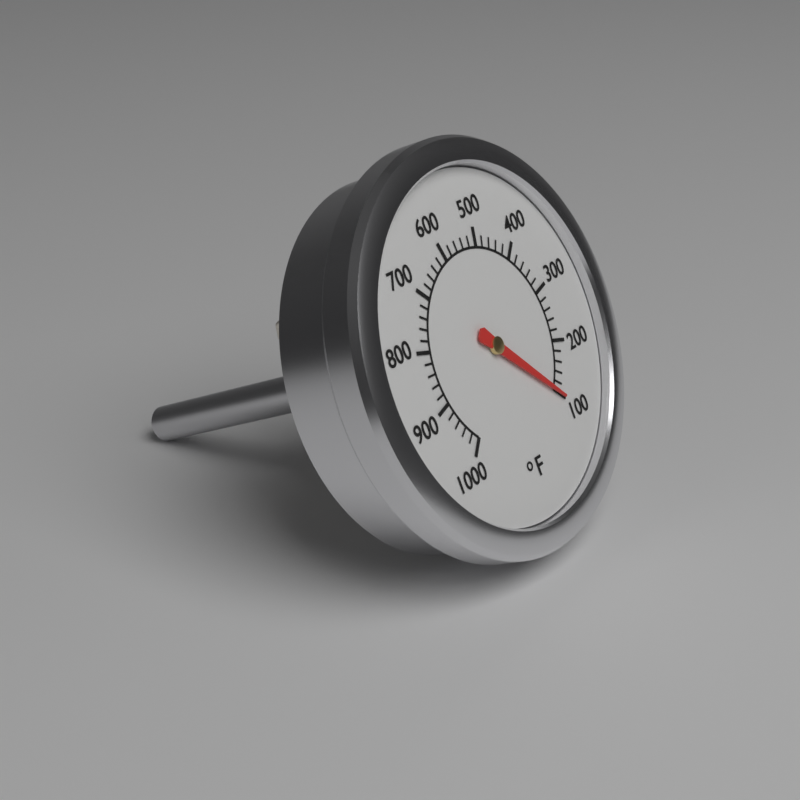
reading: 100 °F
